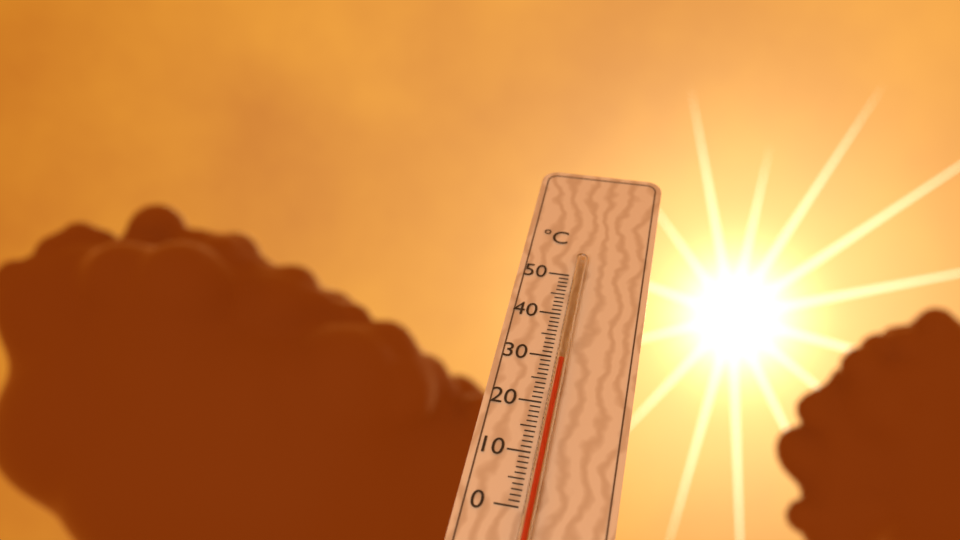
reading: 29 °C
